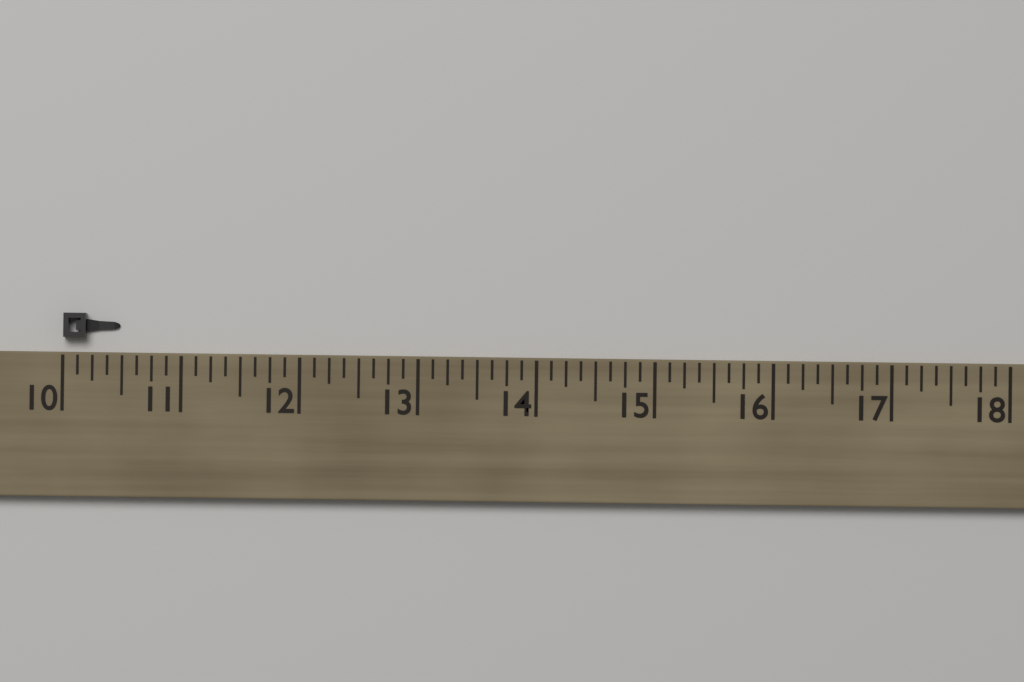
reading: 10.375 (no unit)
